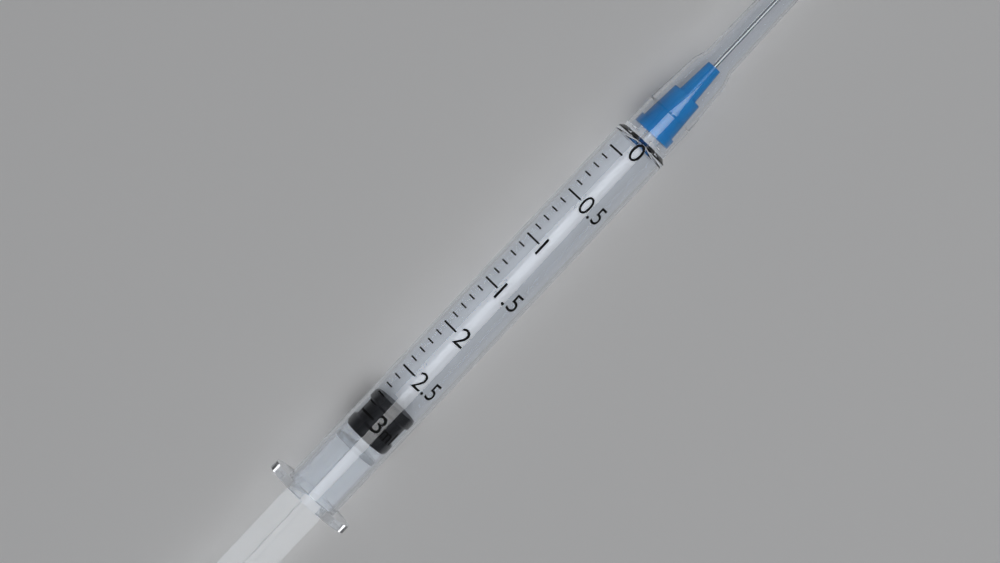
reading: 2.8 ml
